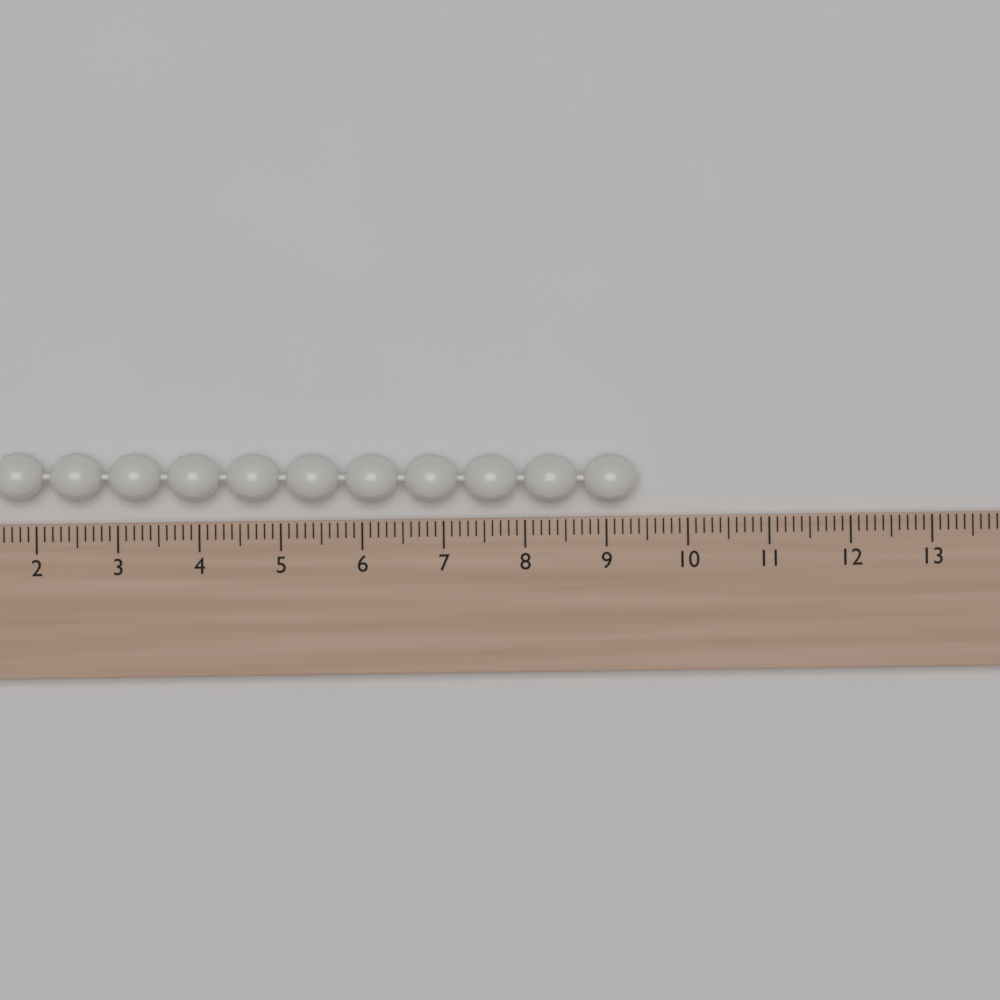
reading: 9.4 (no unit)
